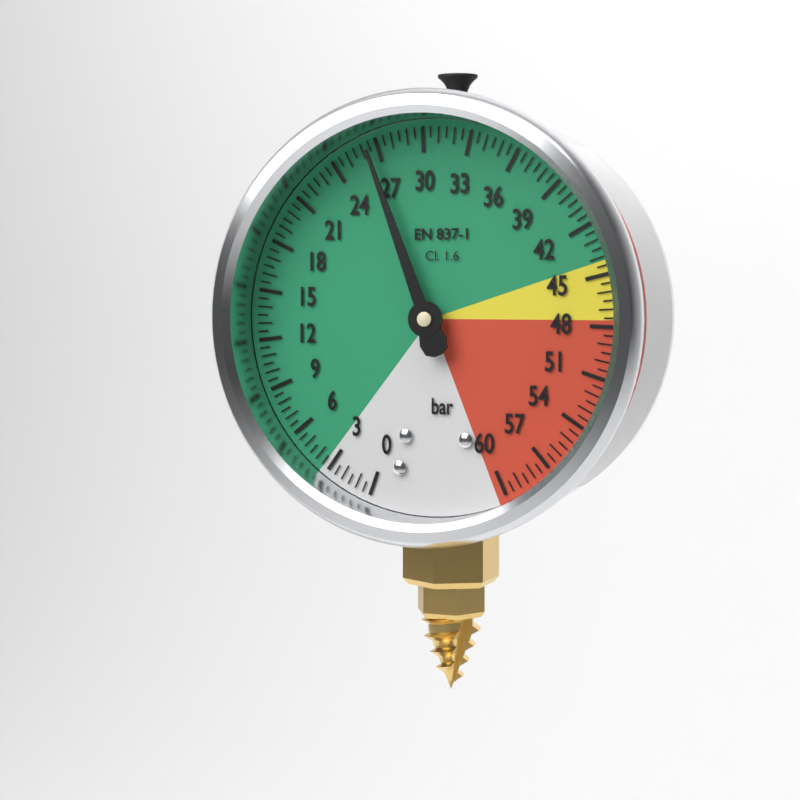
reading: 26.5 bar
